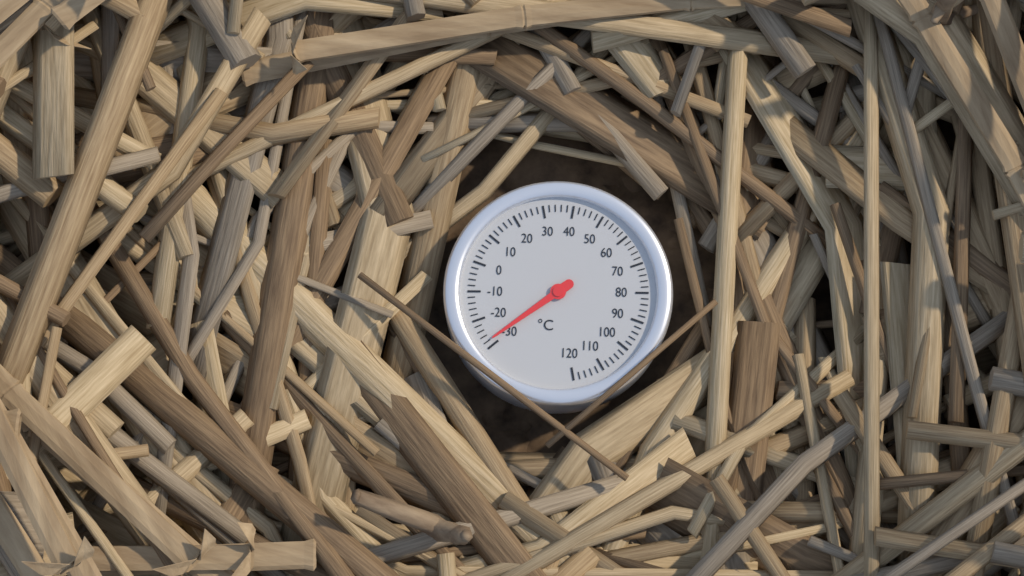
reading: -28 °C
